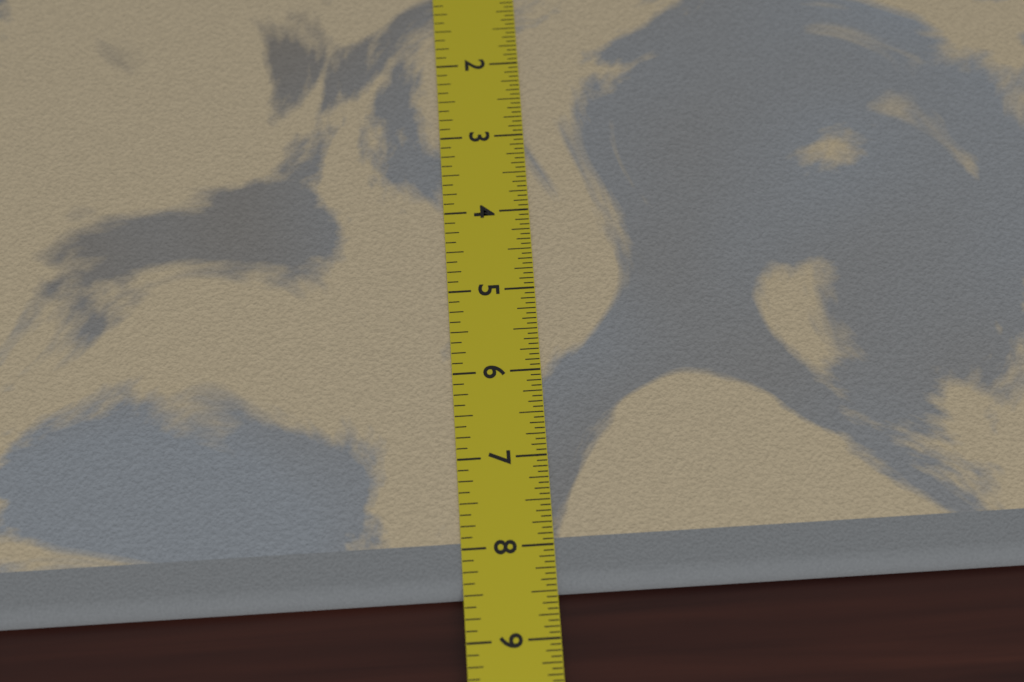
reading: 8.5000 in
